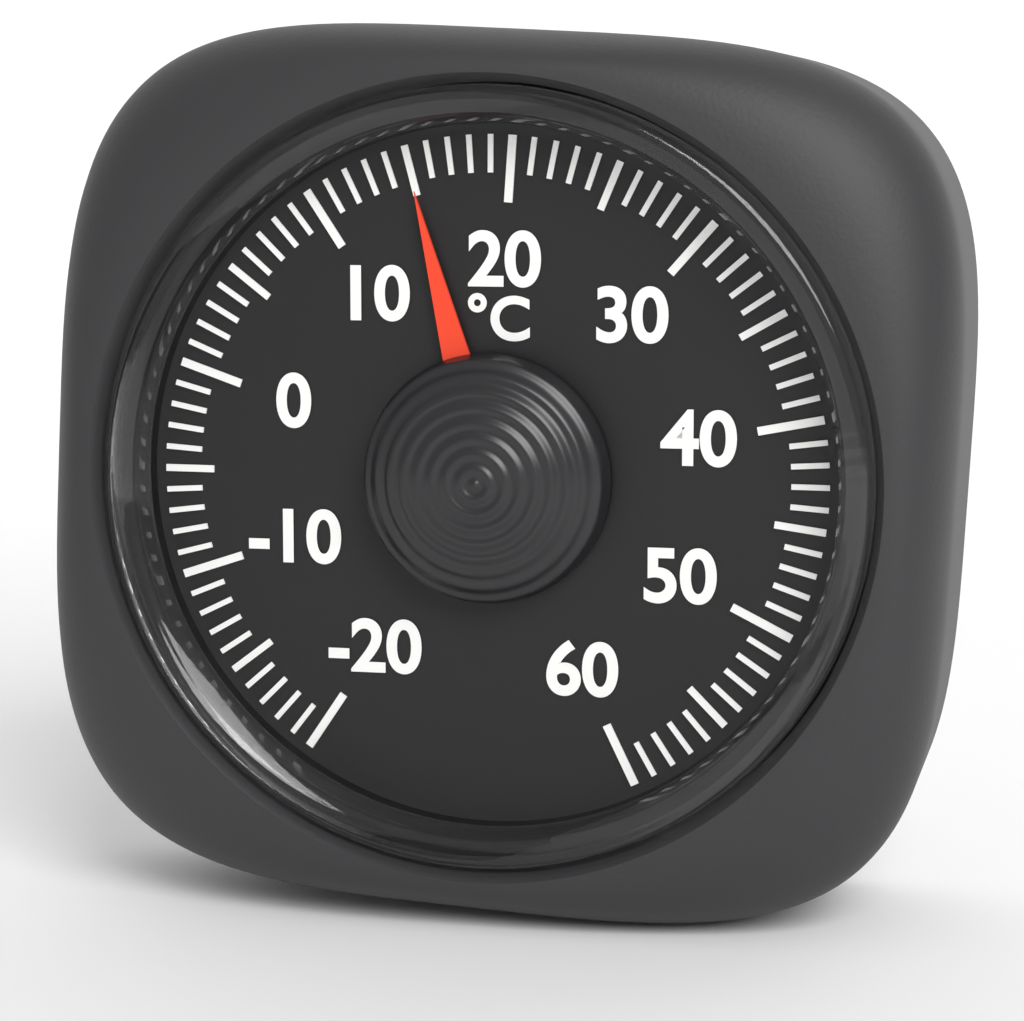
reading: 15 °C
